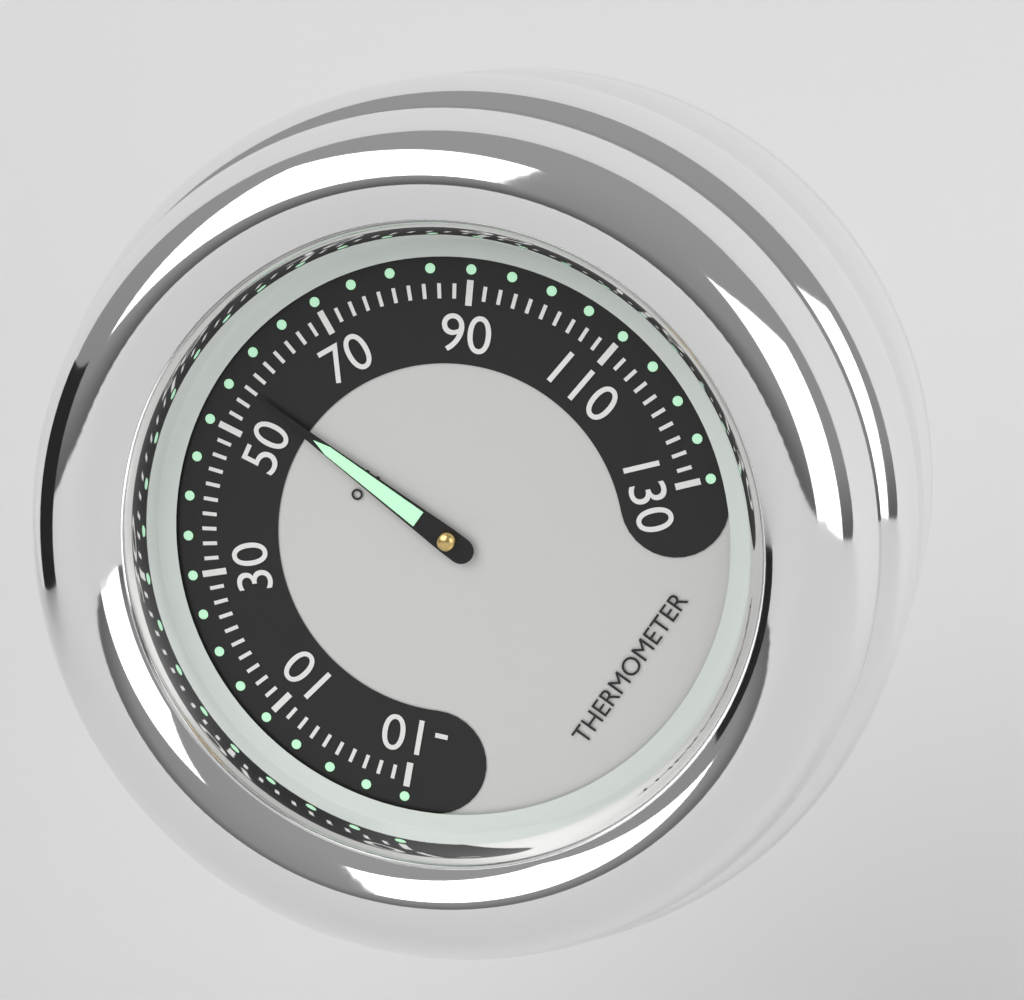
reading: 56 °F
